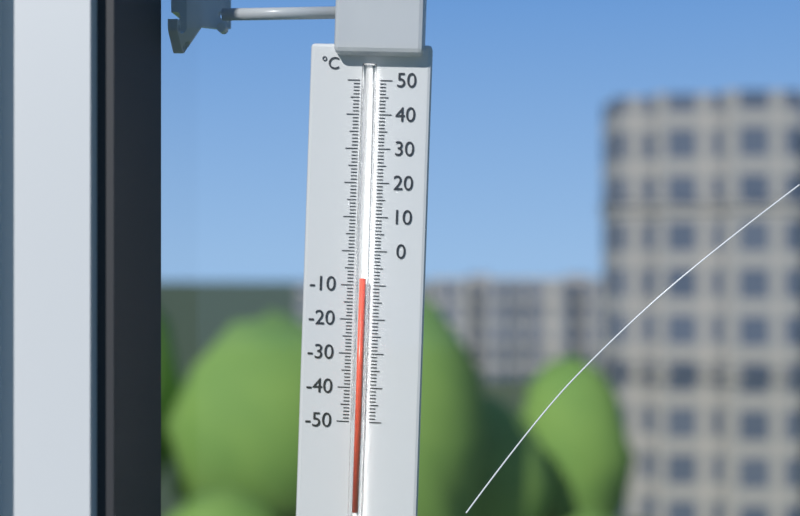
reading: -8 °C
